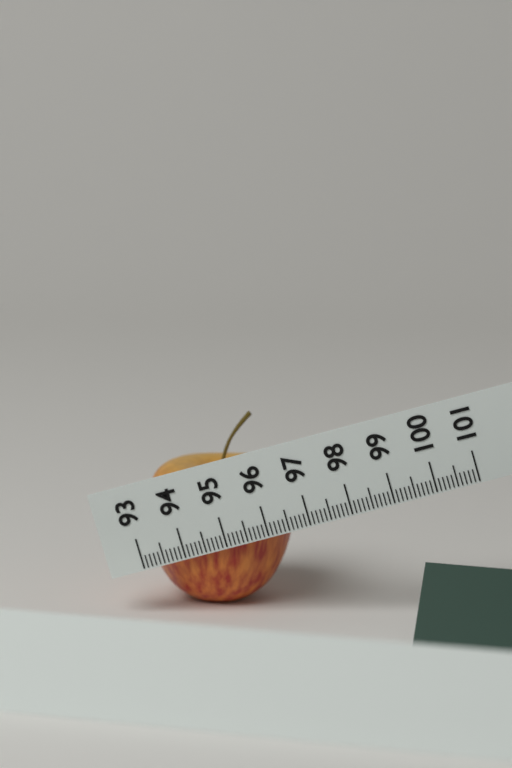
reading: 96.6 (no unit)
